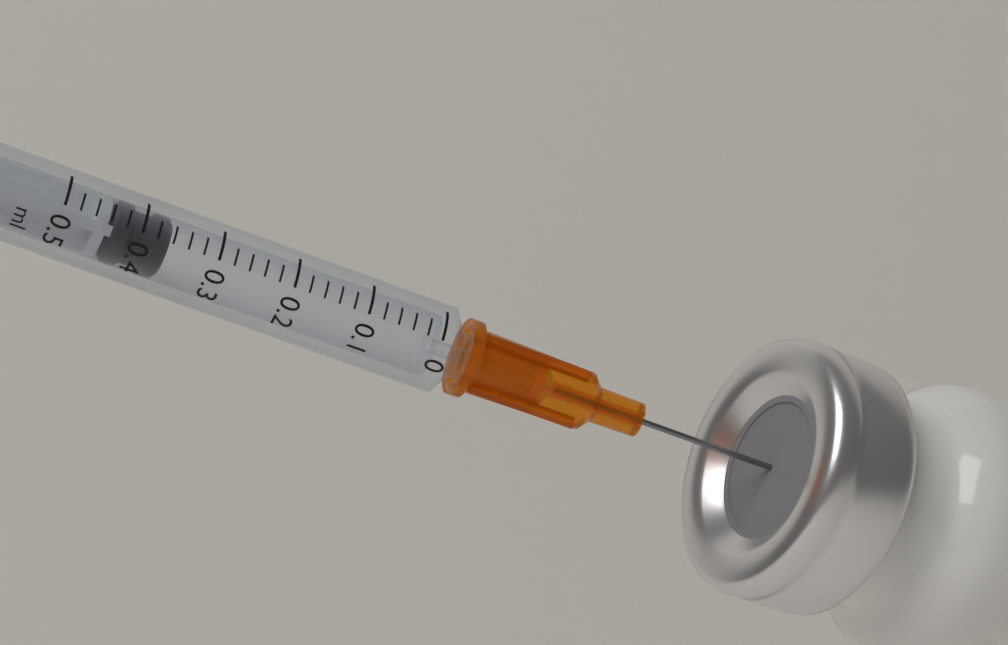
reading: 0.36 ml
